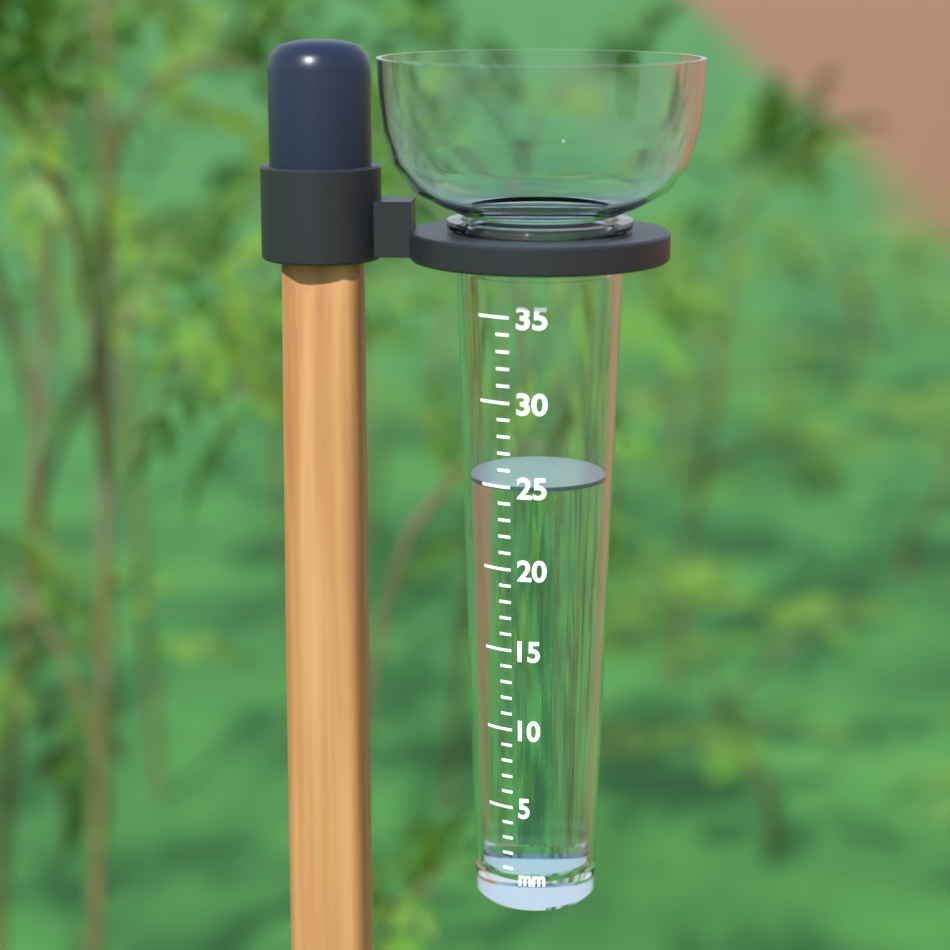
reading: 25 mm
